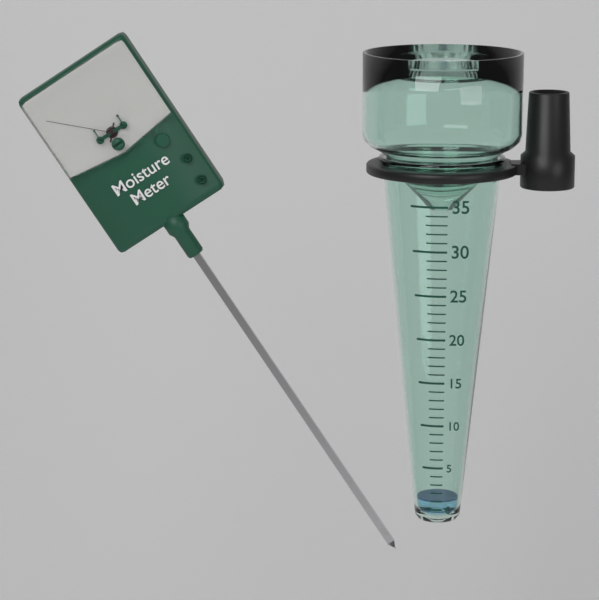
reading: 1 (no unit)
